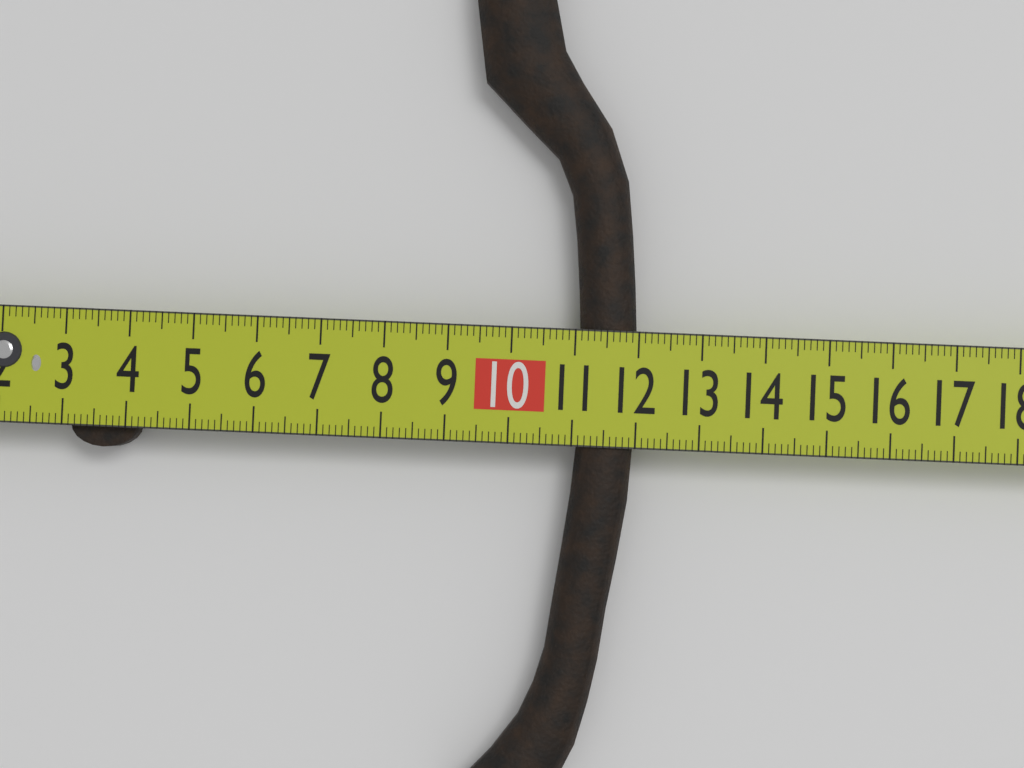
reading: 12.0 cm
